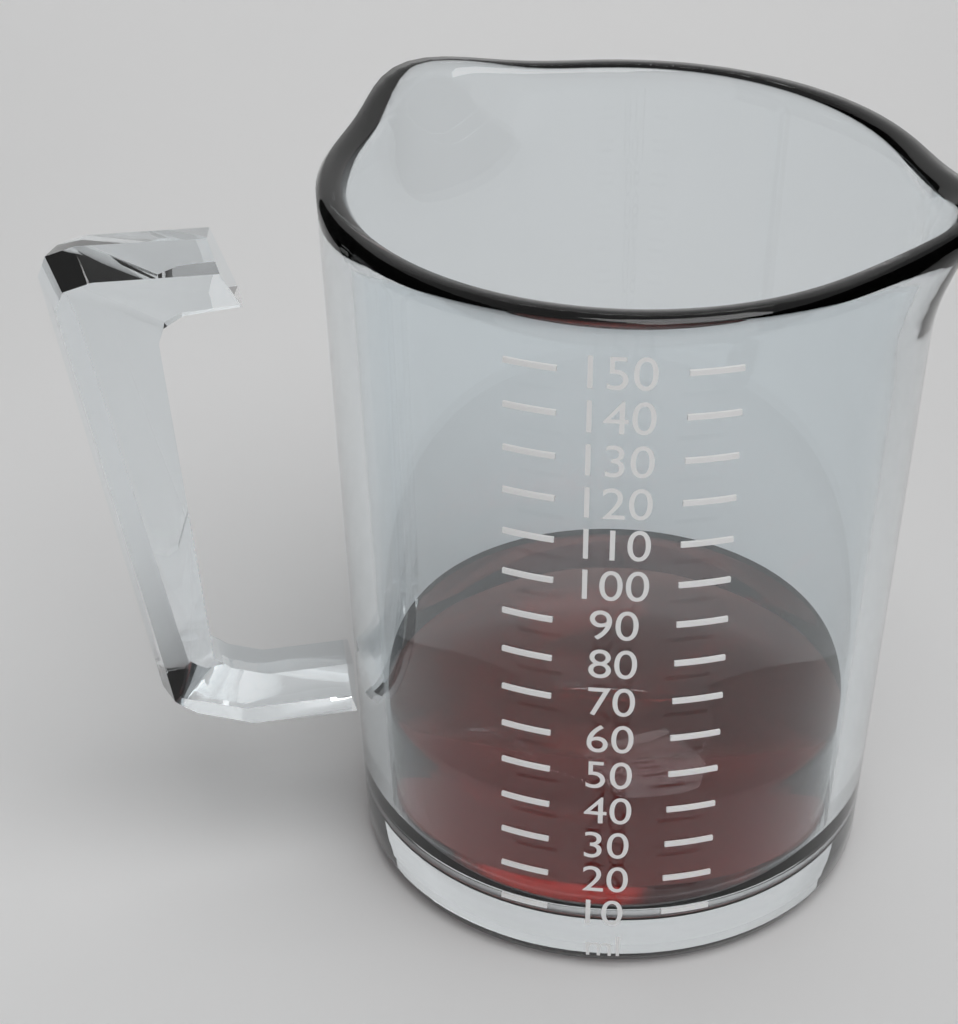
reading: 40 ml
